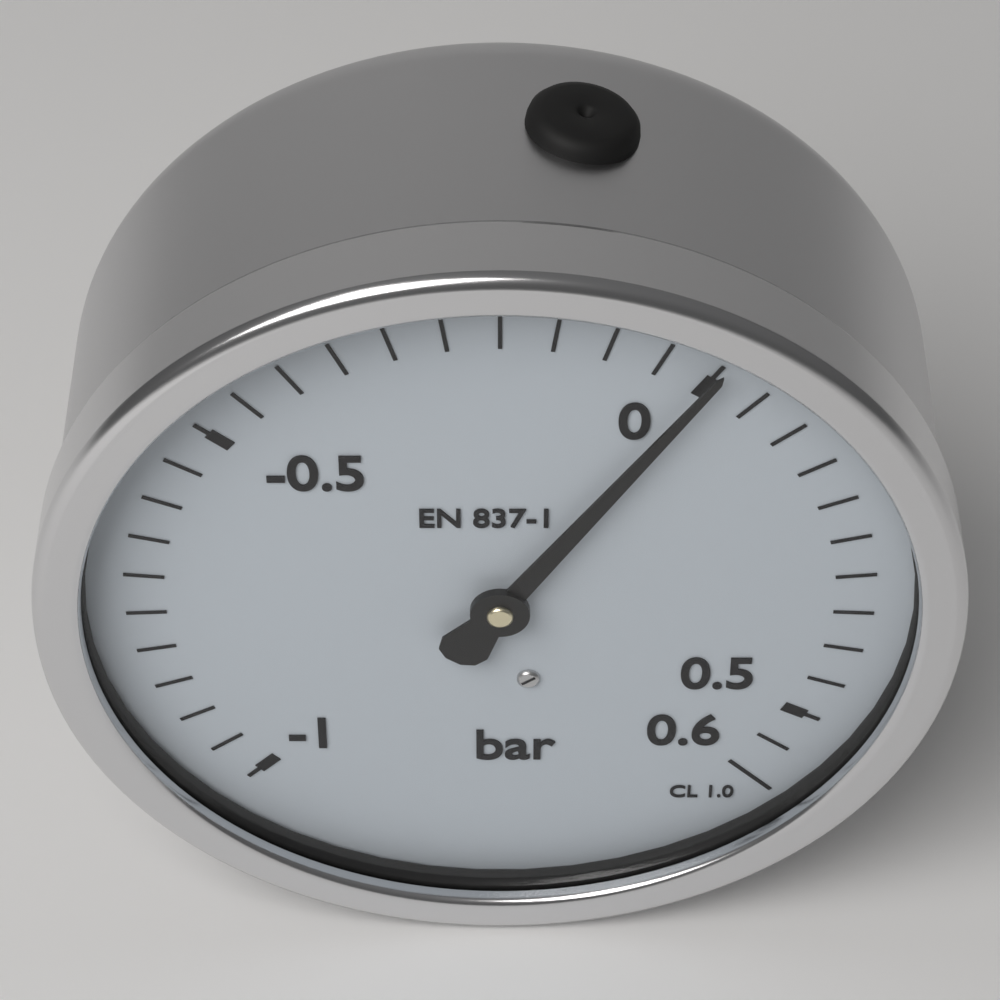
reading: 0.00 bar
